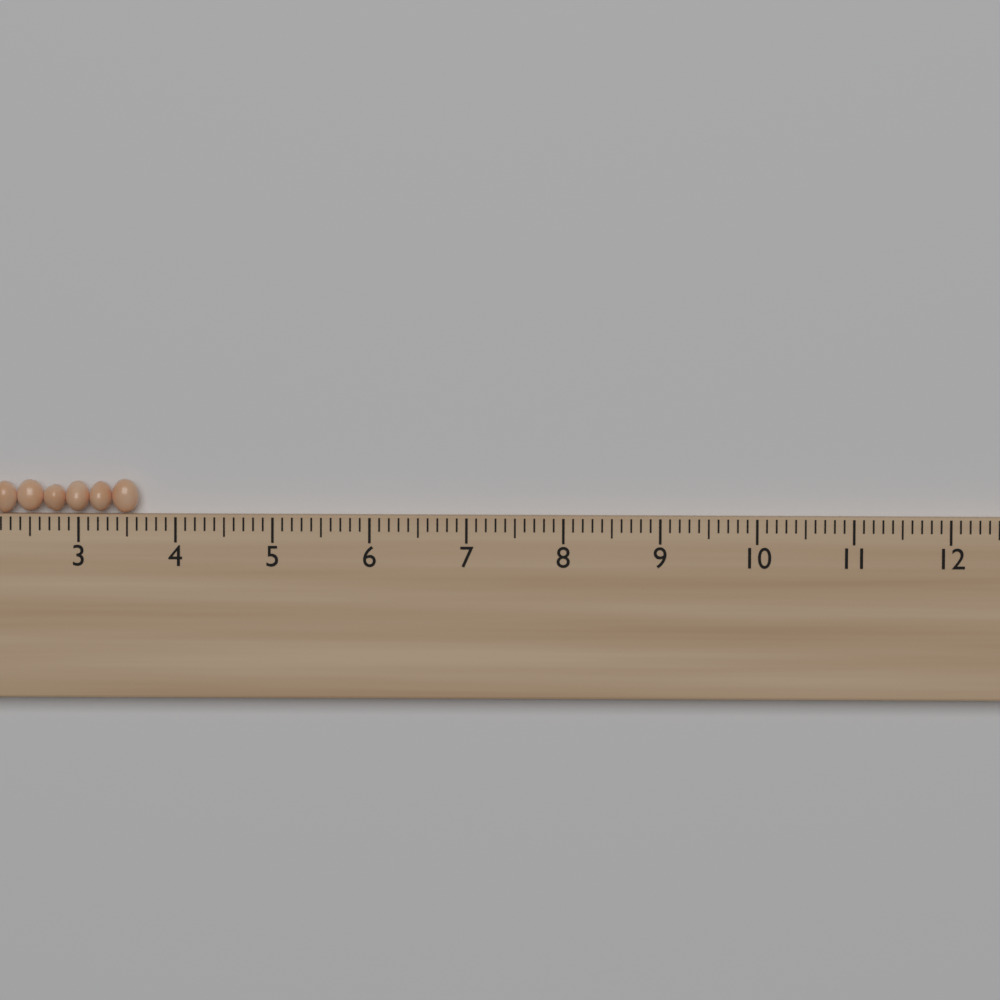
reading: 3.6 cm
